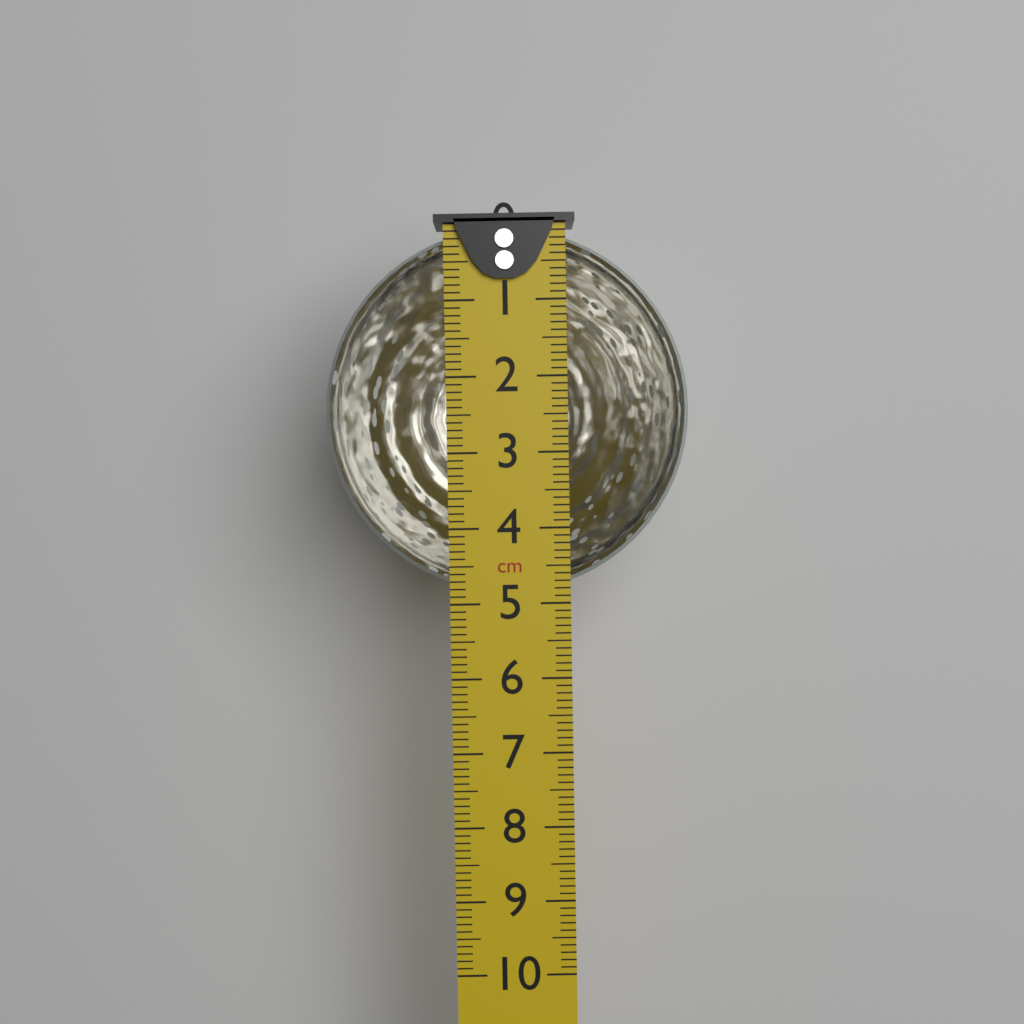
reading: 4.9 cm
